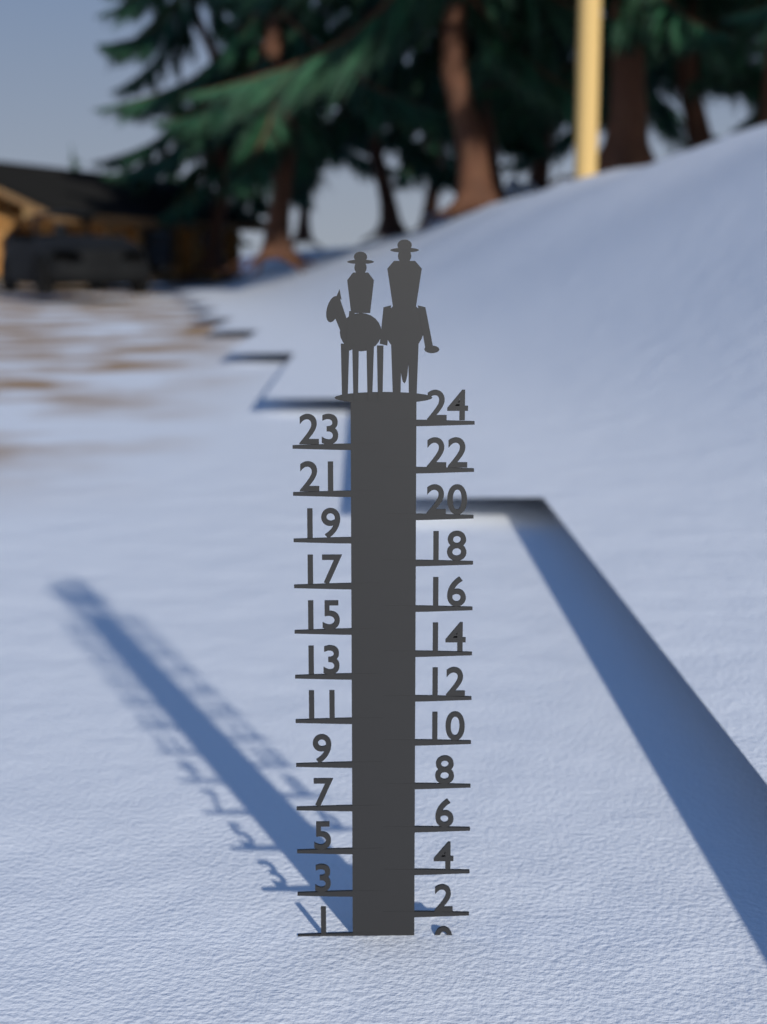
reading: 1 (no unit)
